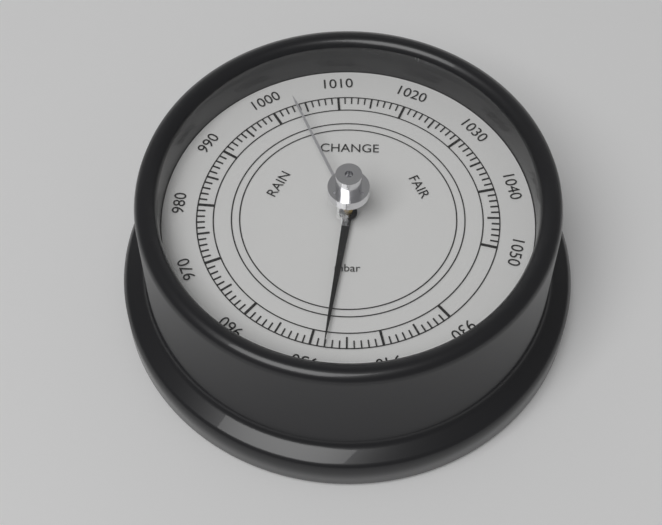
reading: 948 mbar
